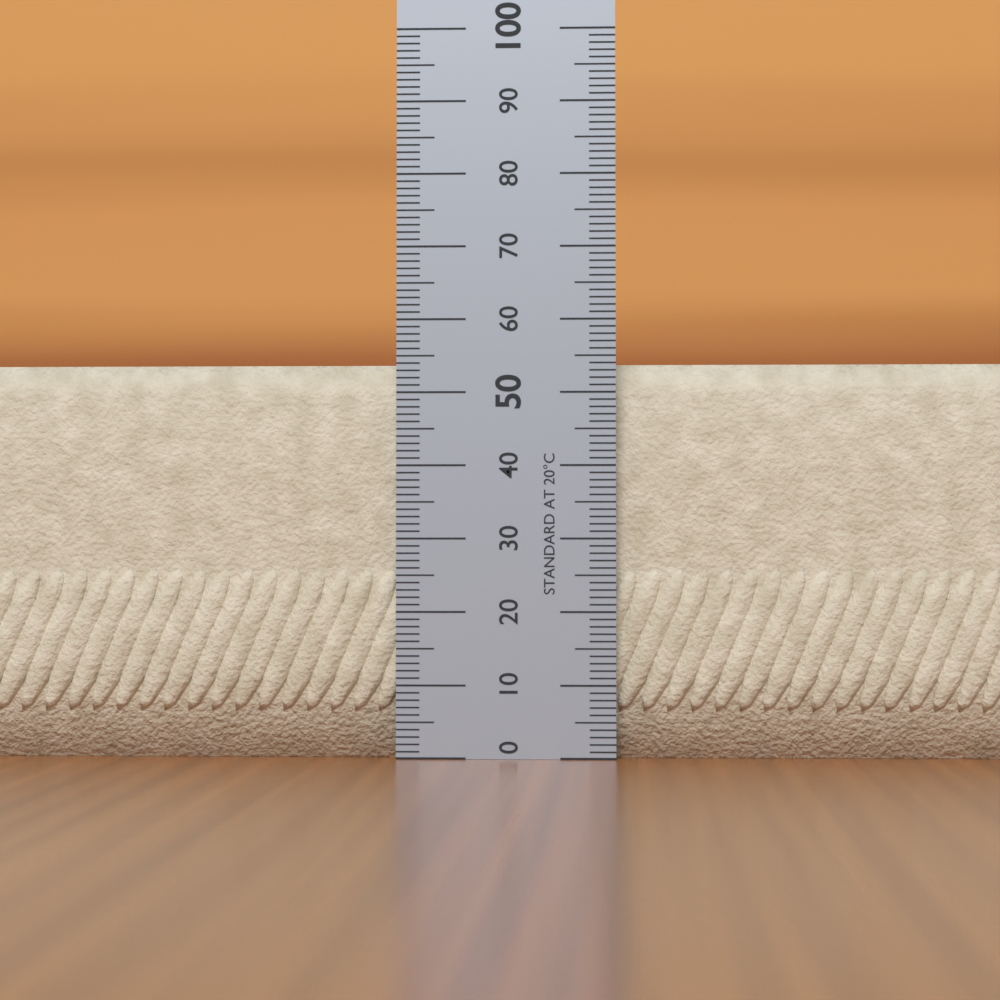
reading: 54 (no unit)
